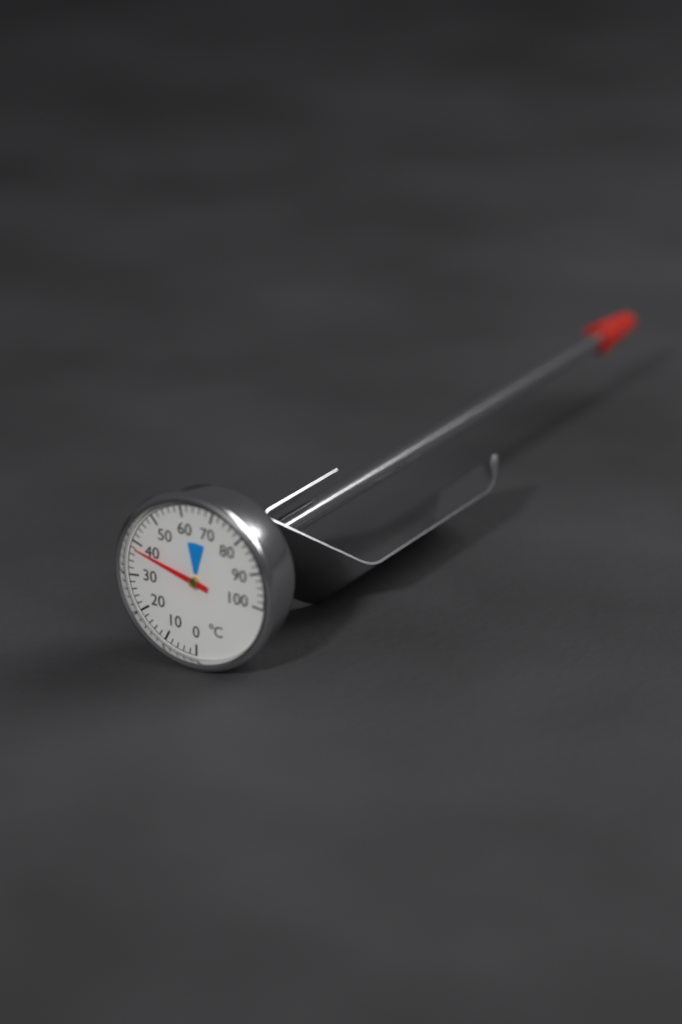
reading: 38 °C
